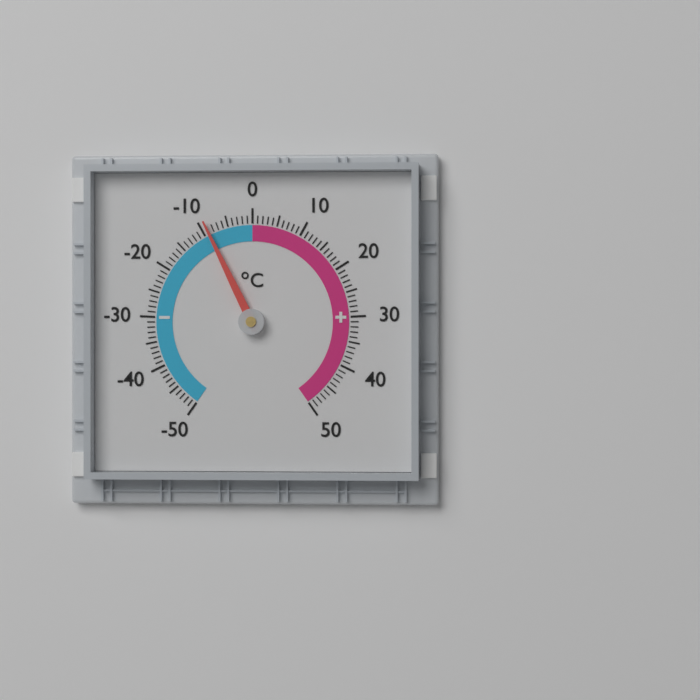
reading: -9 °C
